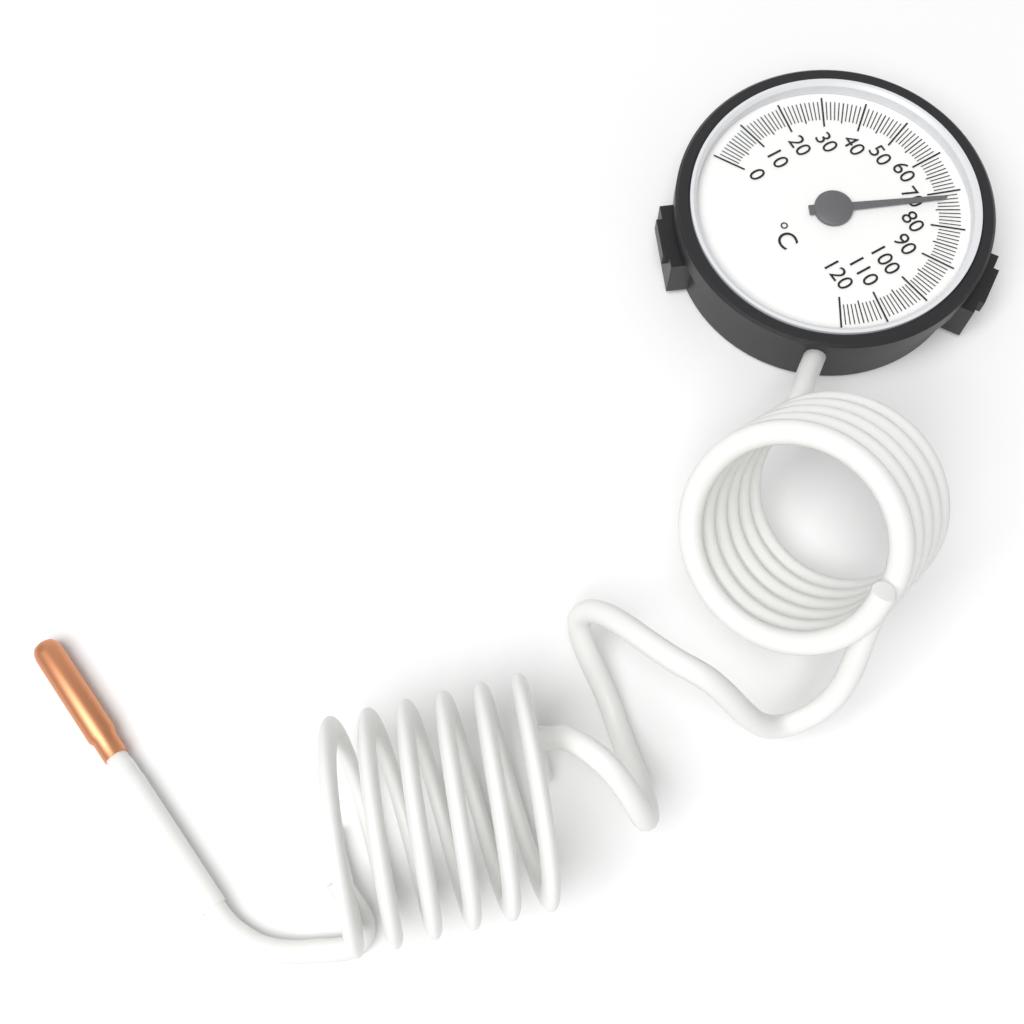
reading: 72 °C
